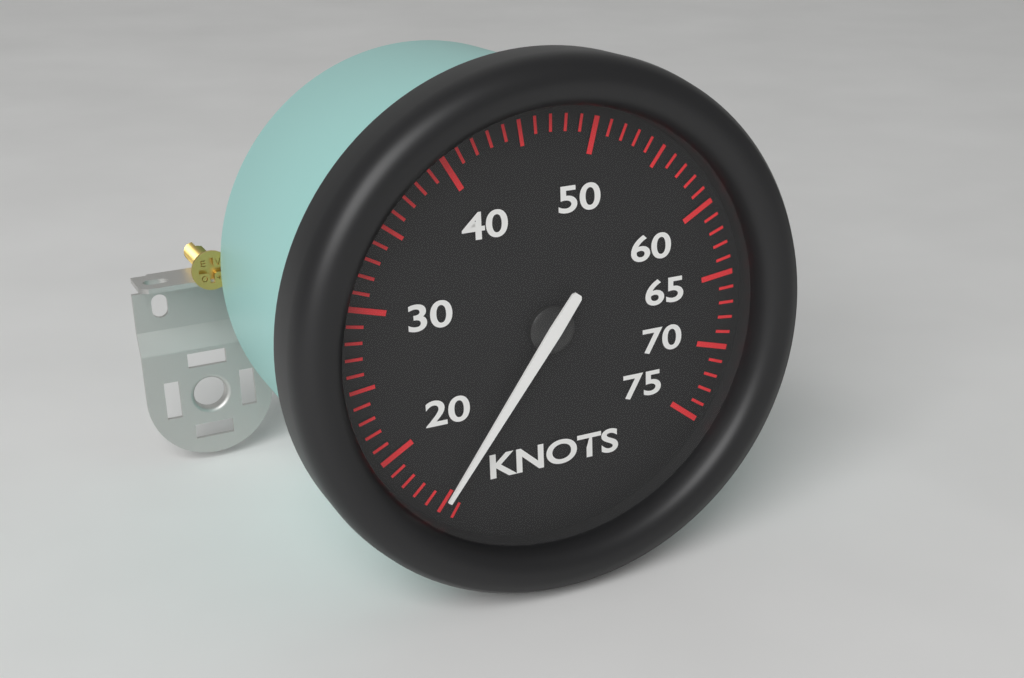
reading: 15 knots
